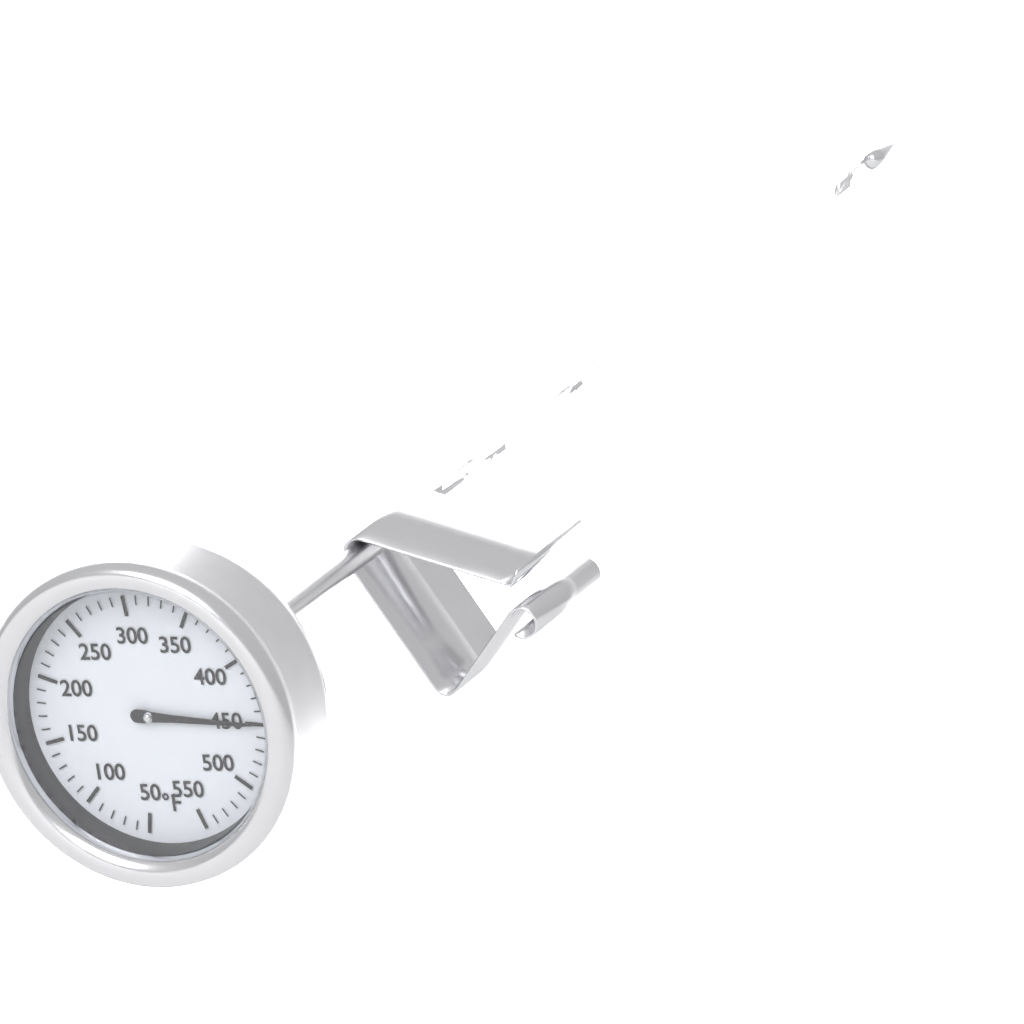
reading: 450 °F
